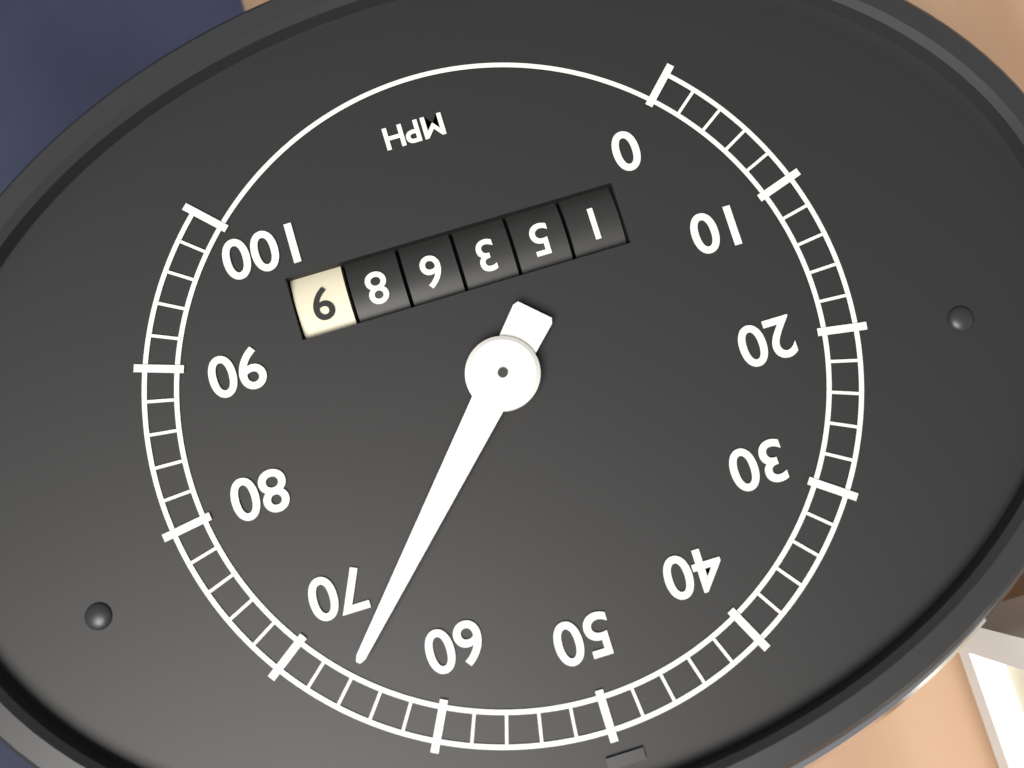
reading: 66 mph
